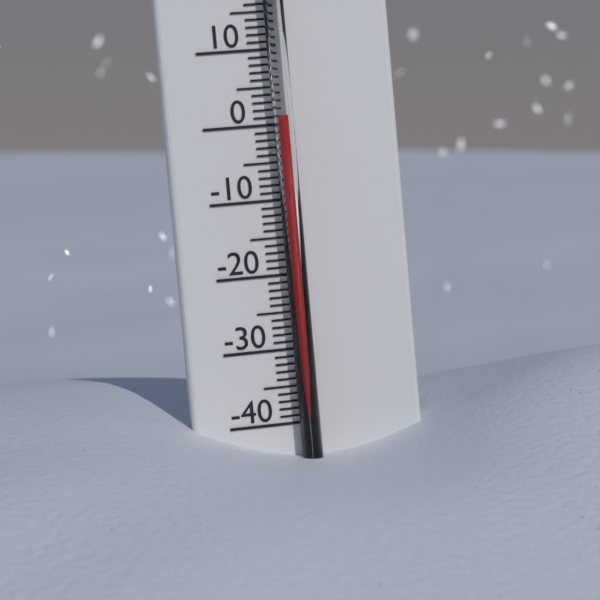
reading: 1 °C
